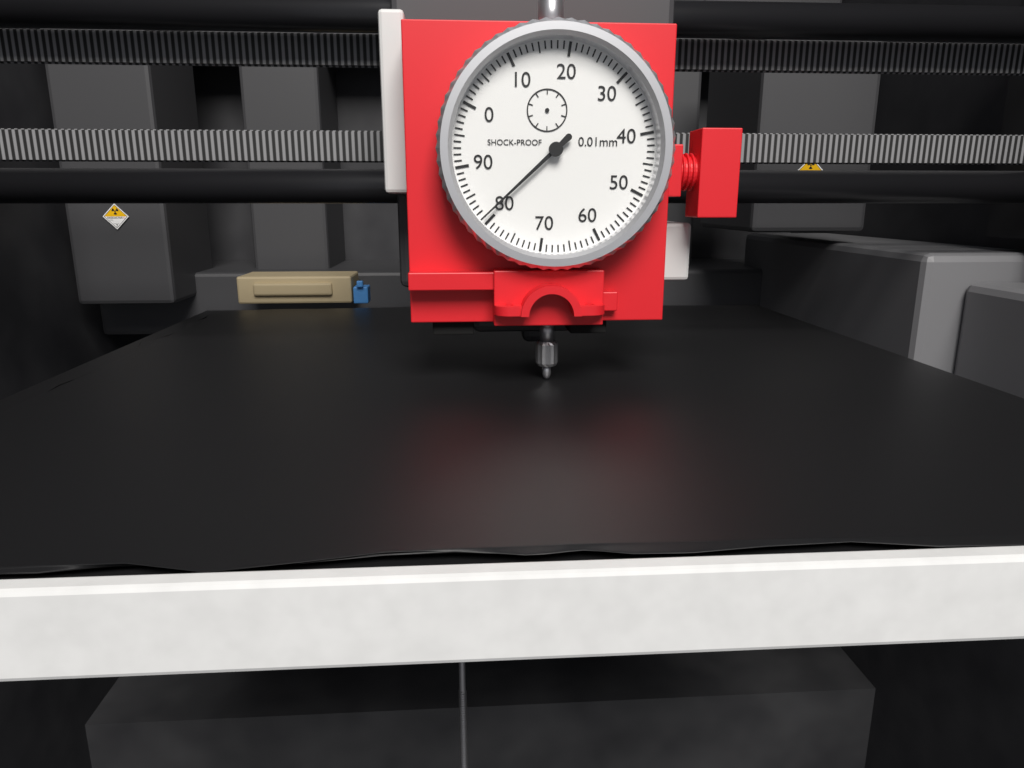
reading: 81 0.01mm
